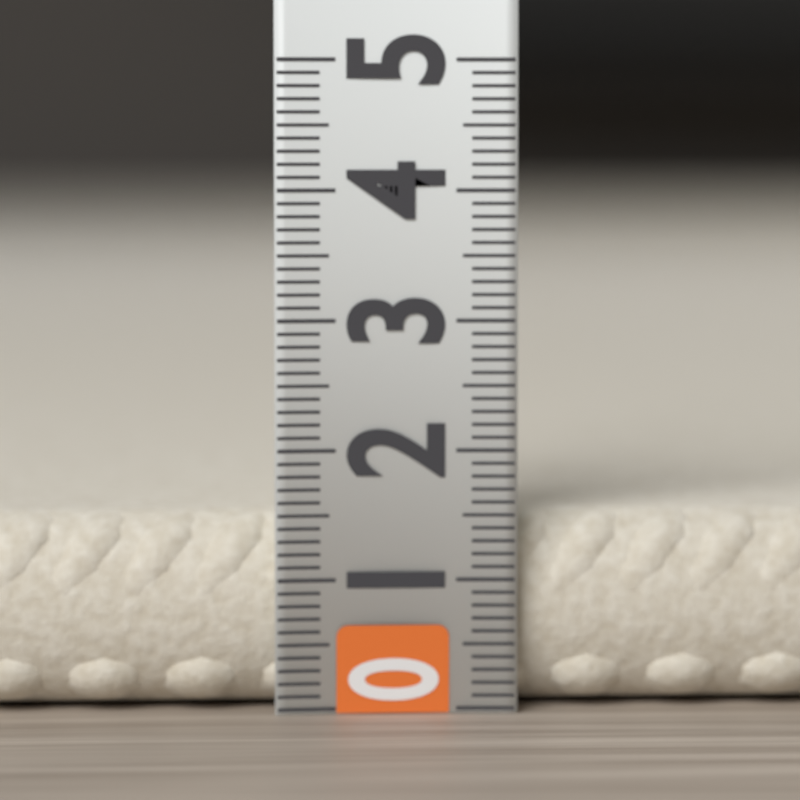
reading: 1.5 (no unit)
